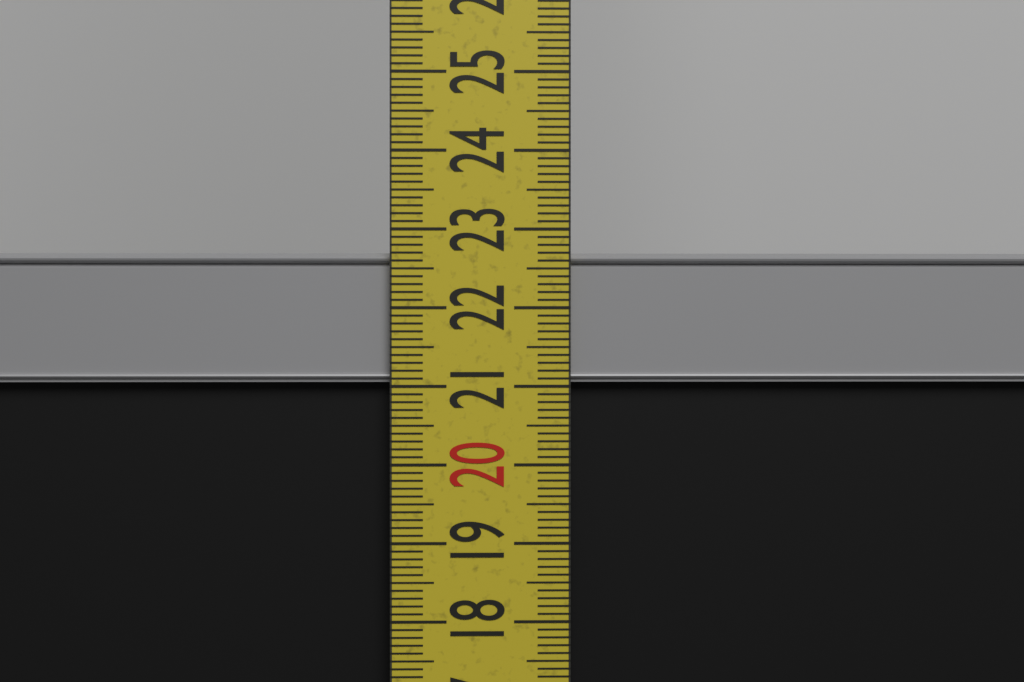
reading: 22.7 cm
